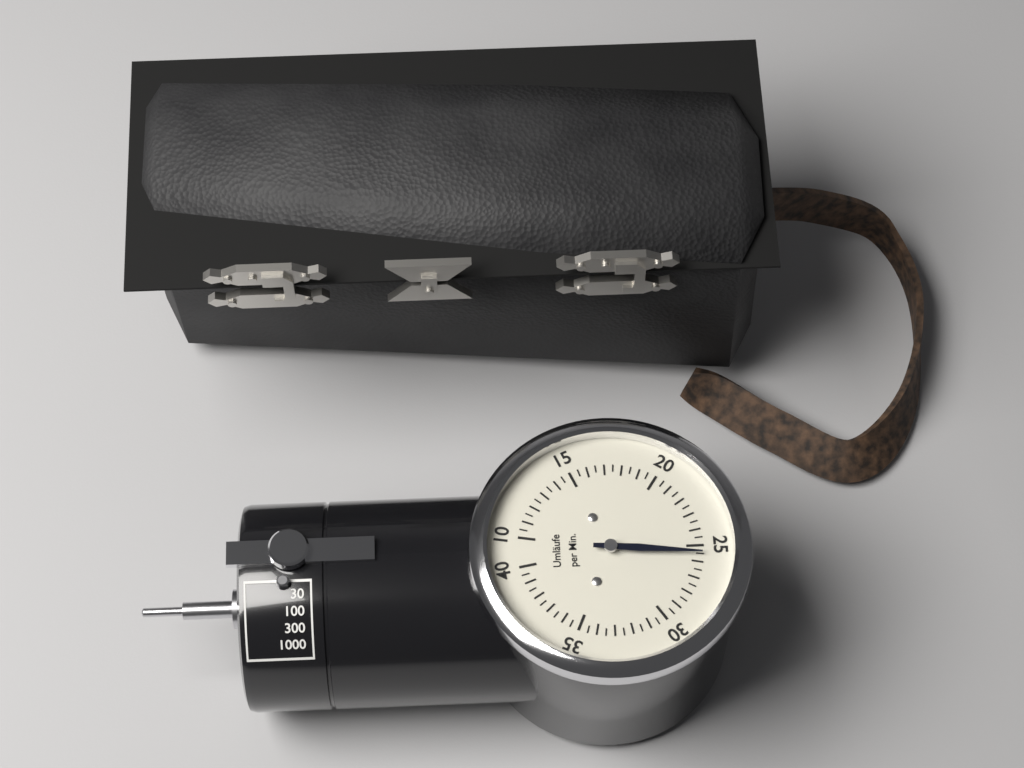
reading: 25.5 Umläufe per Min.
